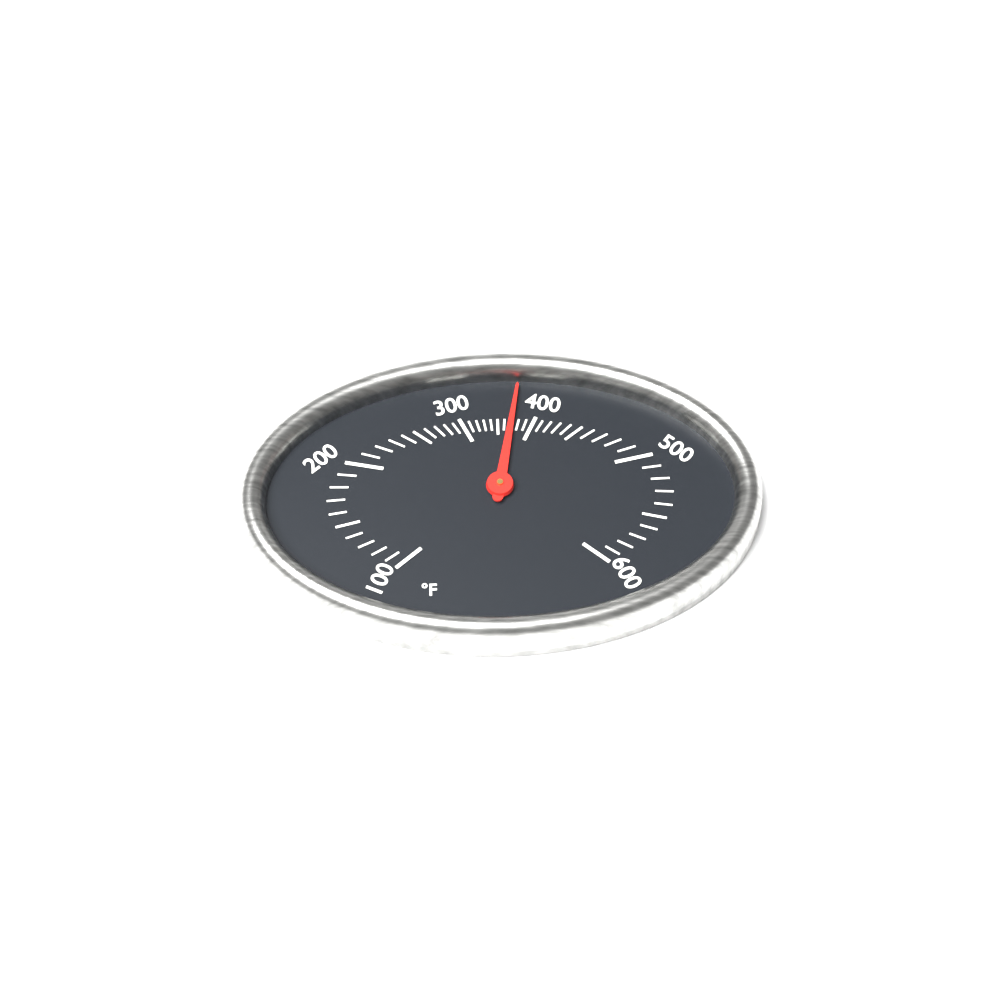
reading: 370 °F
